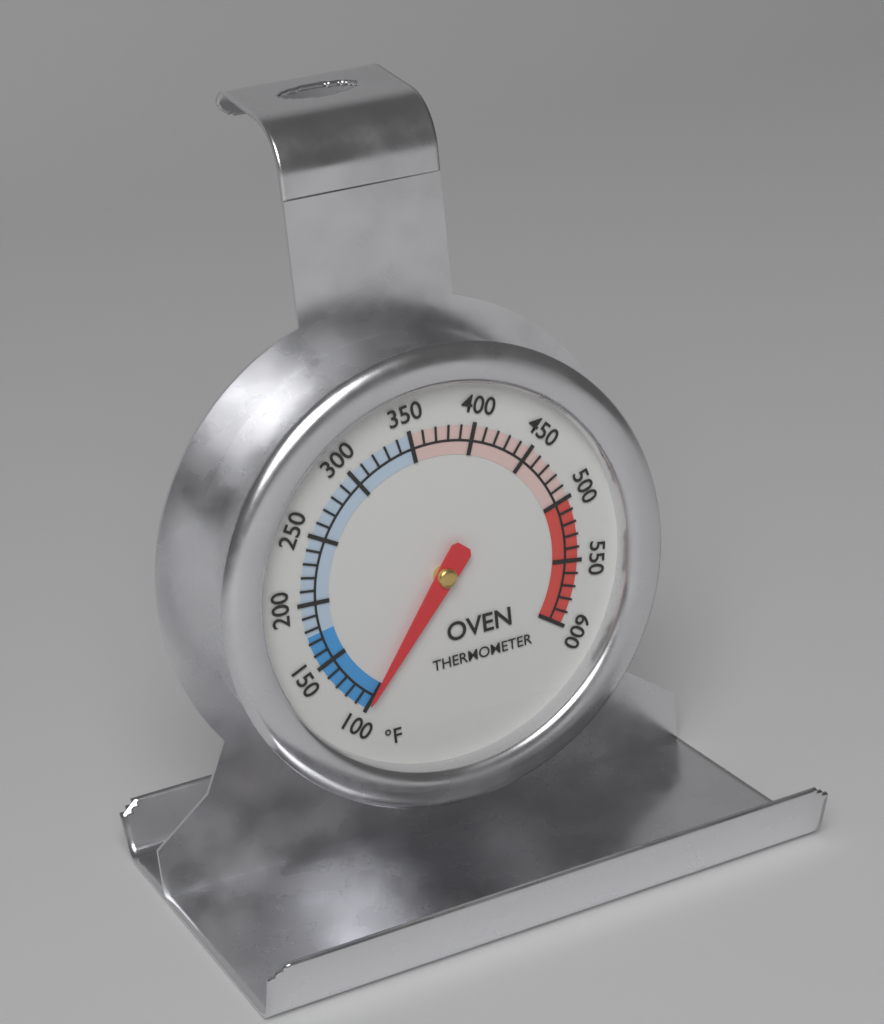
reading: 100 °F
